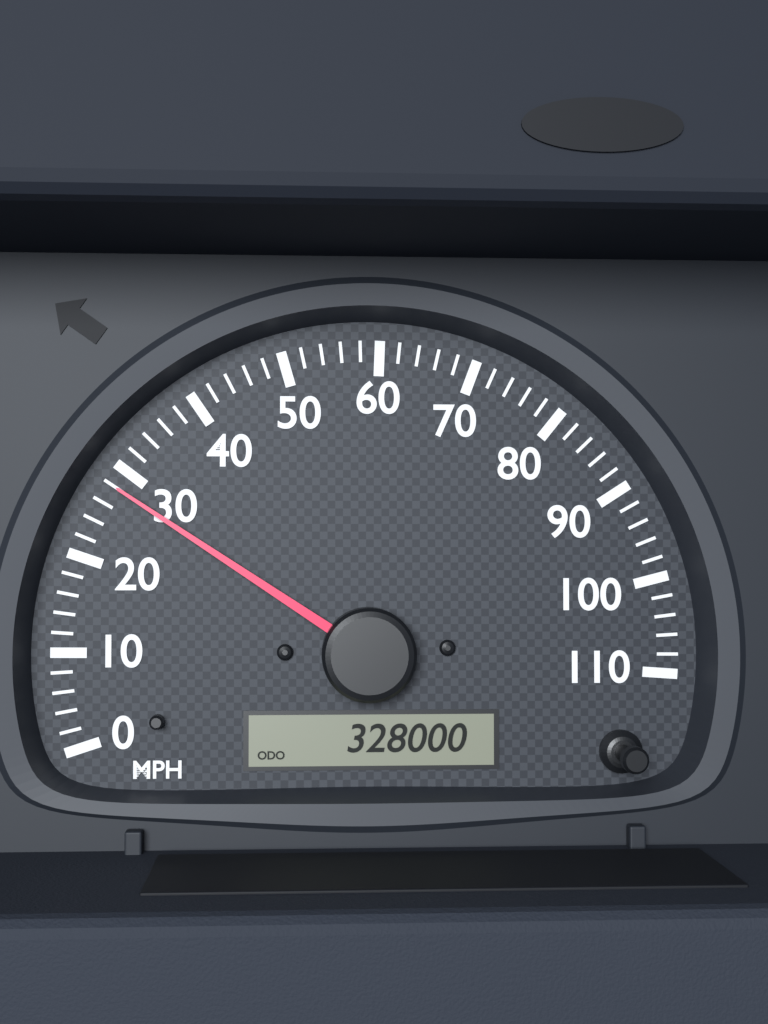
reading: 28 MPH
